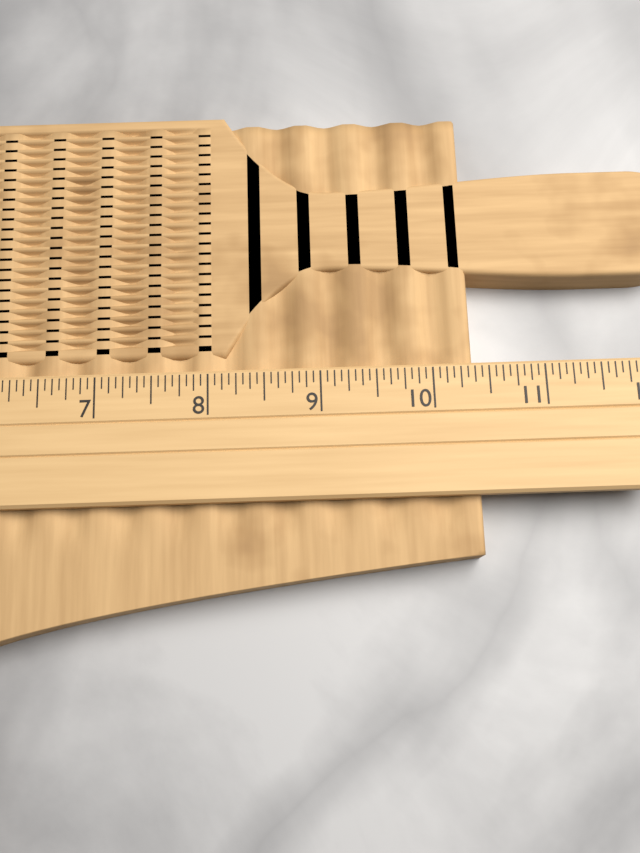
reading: 10.3750 (no unit)
